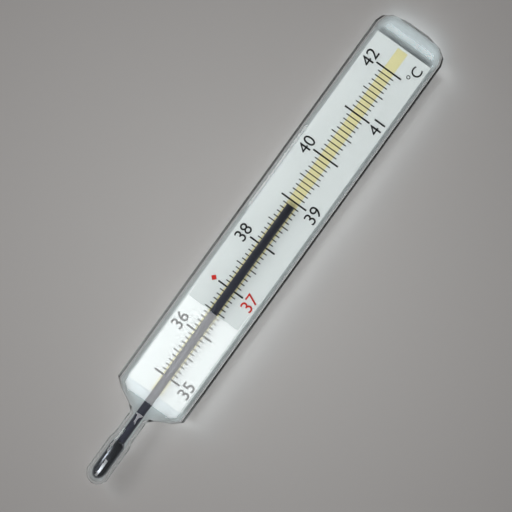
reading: 38.9 °C
